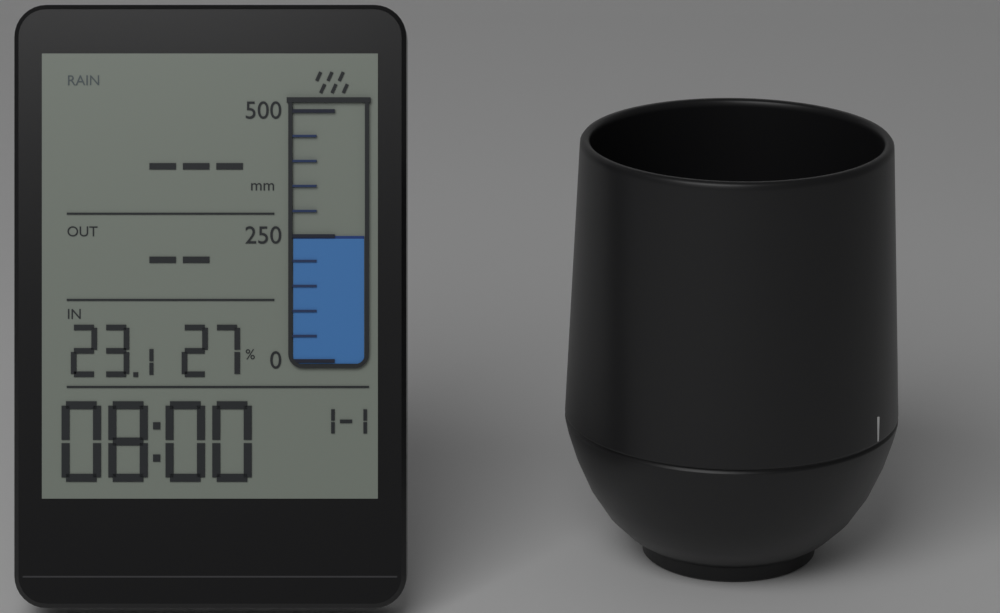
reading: 250 mm
